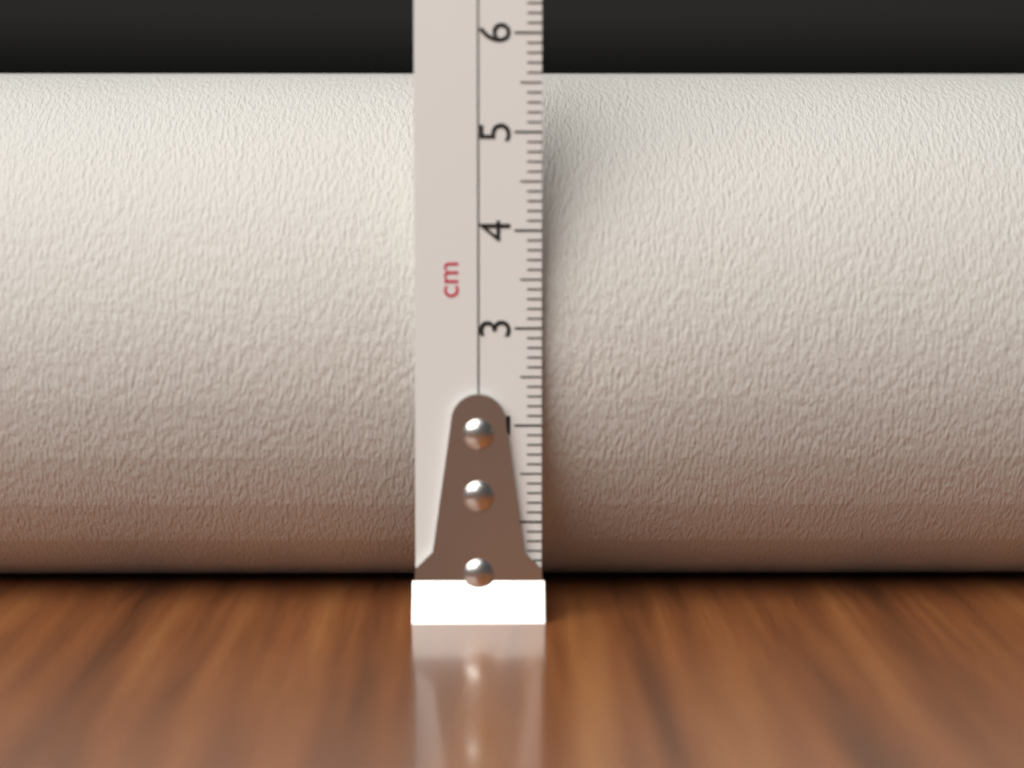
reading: 5.7 cm
